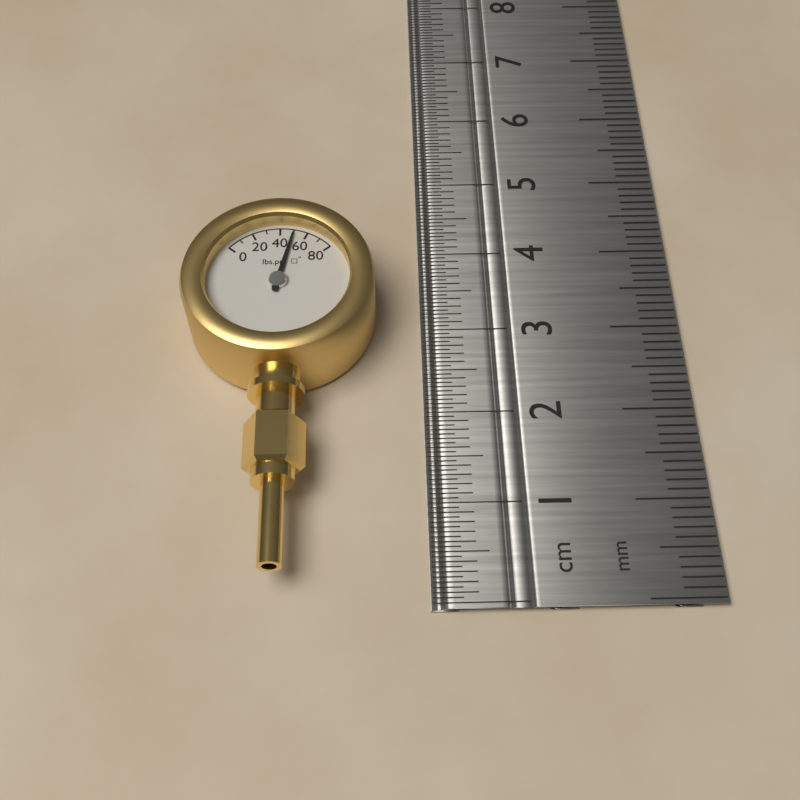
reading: 50 psi
